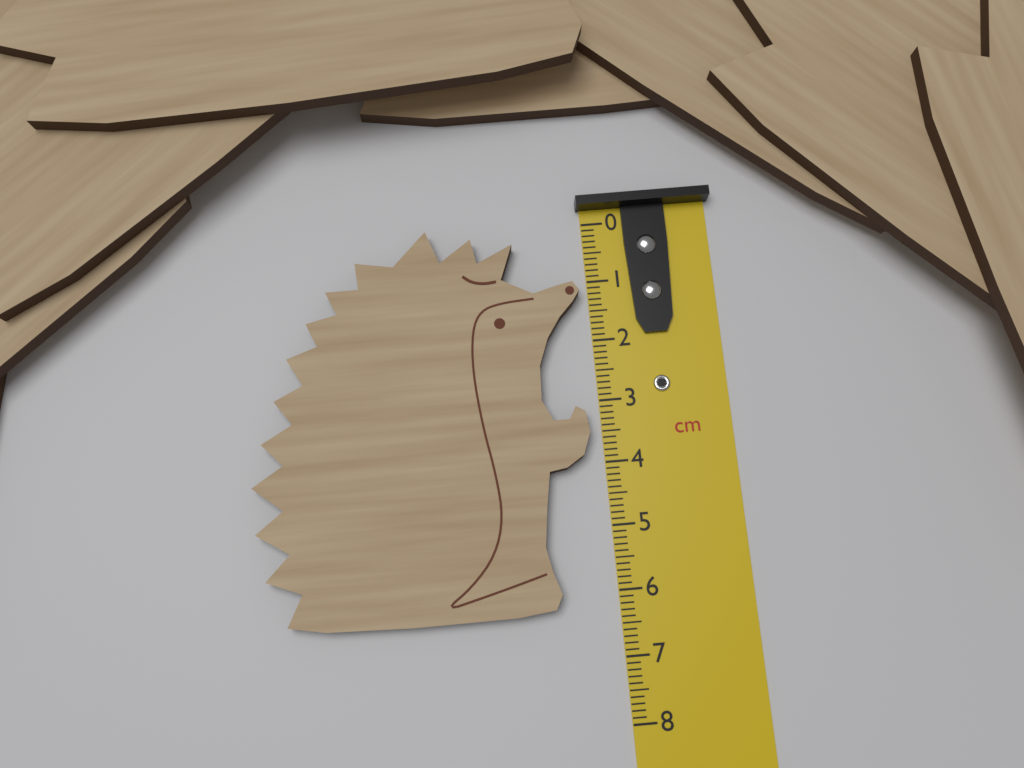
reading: 6.3 cm
